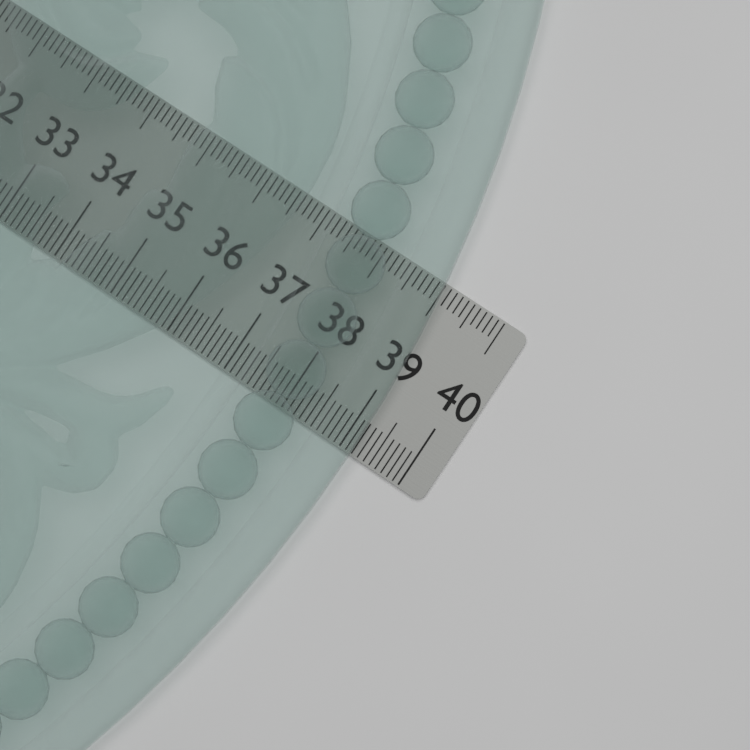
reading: 39.2 (no unit)
